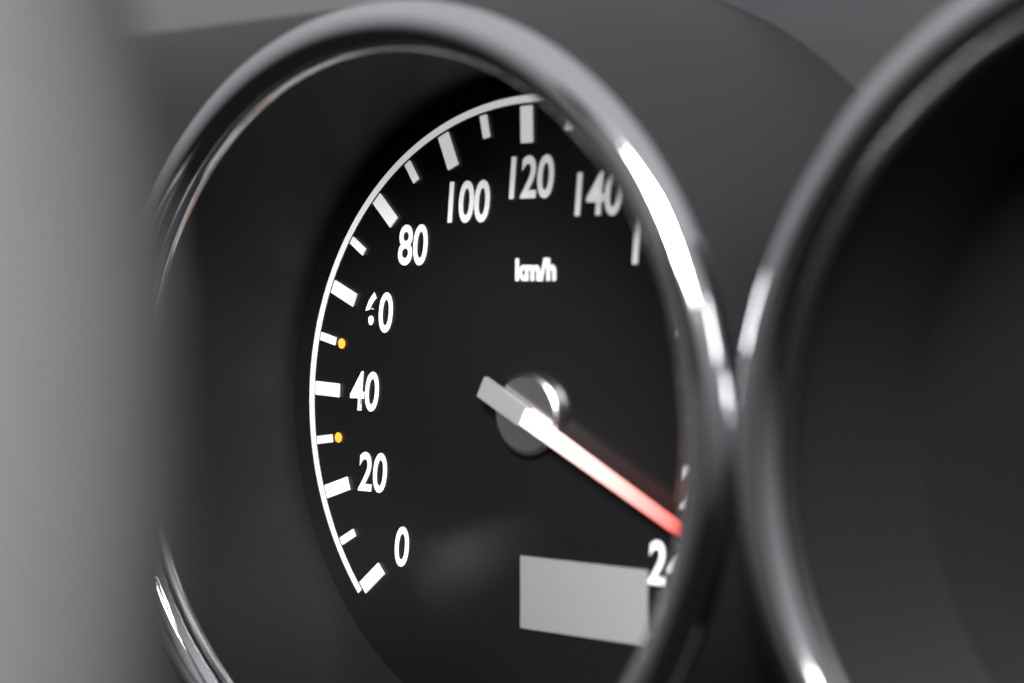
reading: 230 km/h
